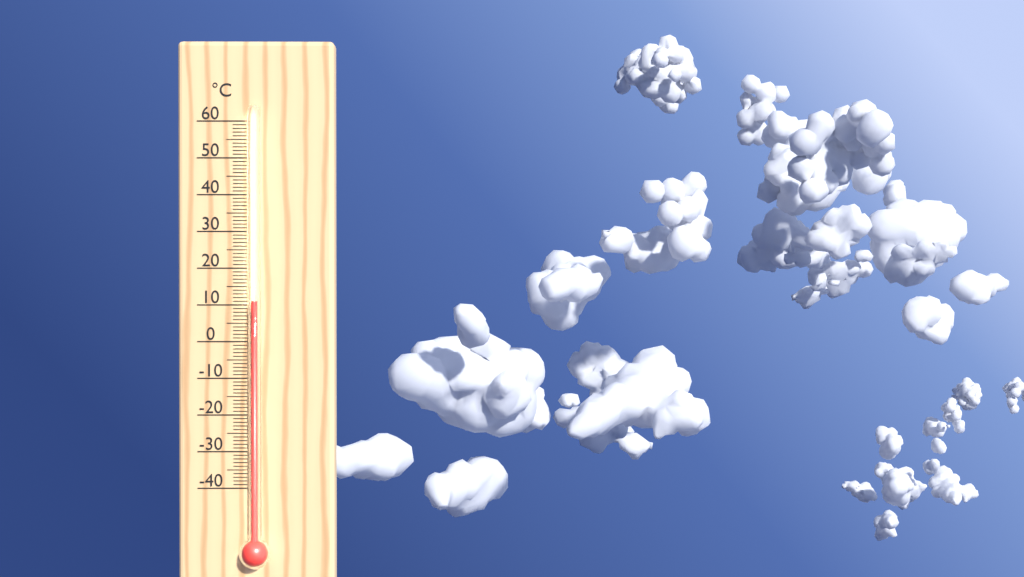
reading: 11 °C
